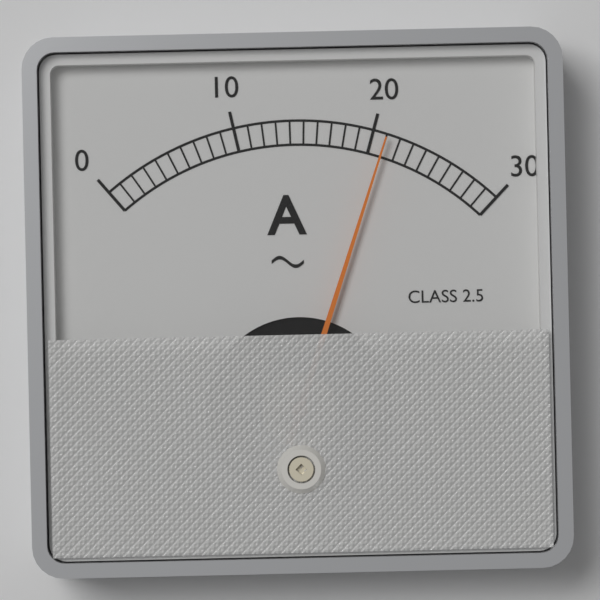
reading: 21 A
